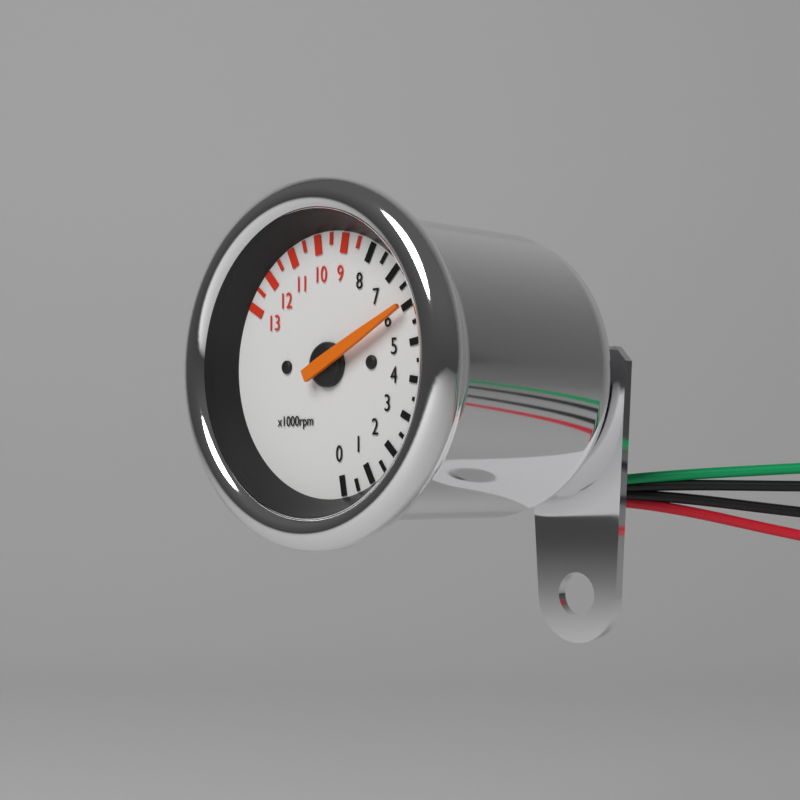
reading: 6000 rpm
